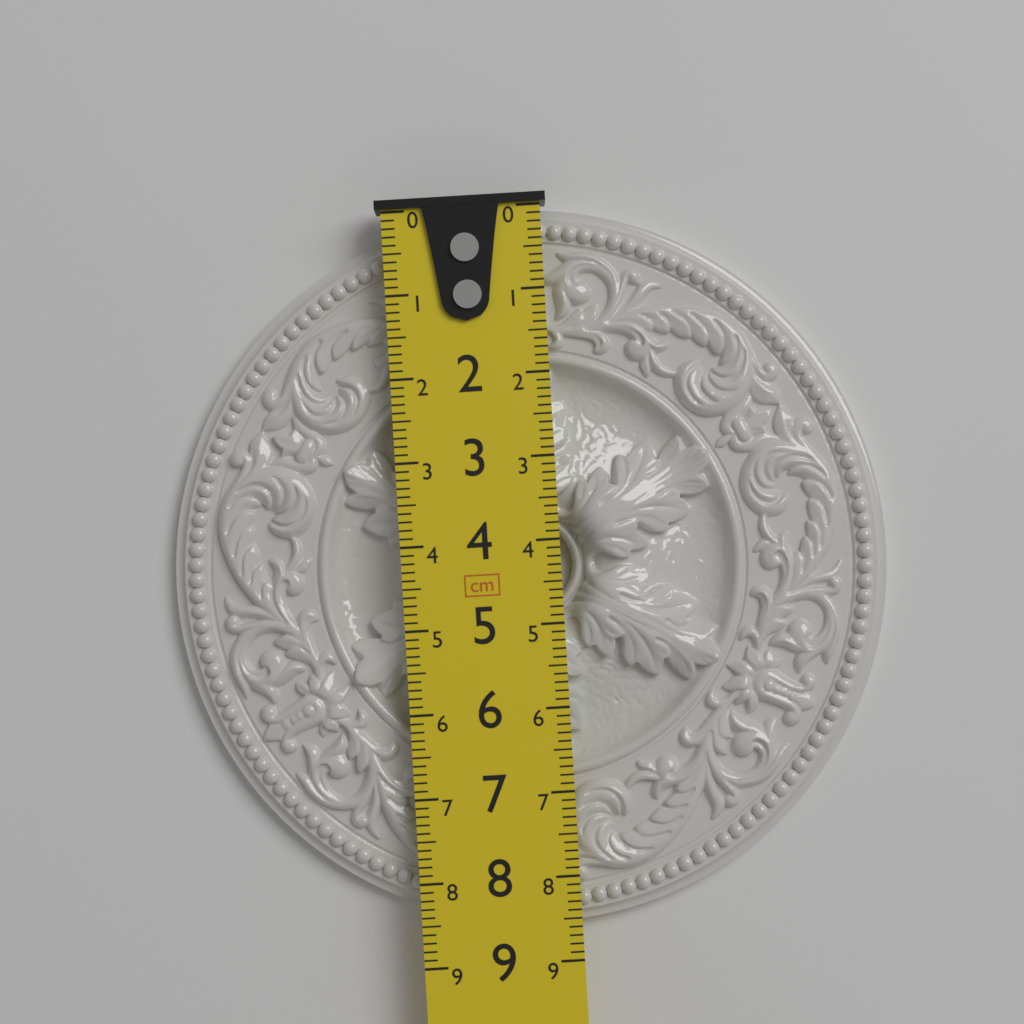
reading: 8.6 cm
